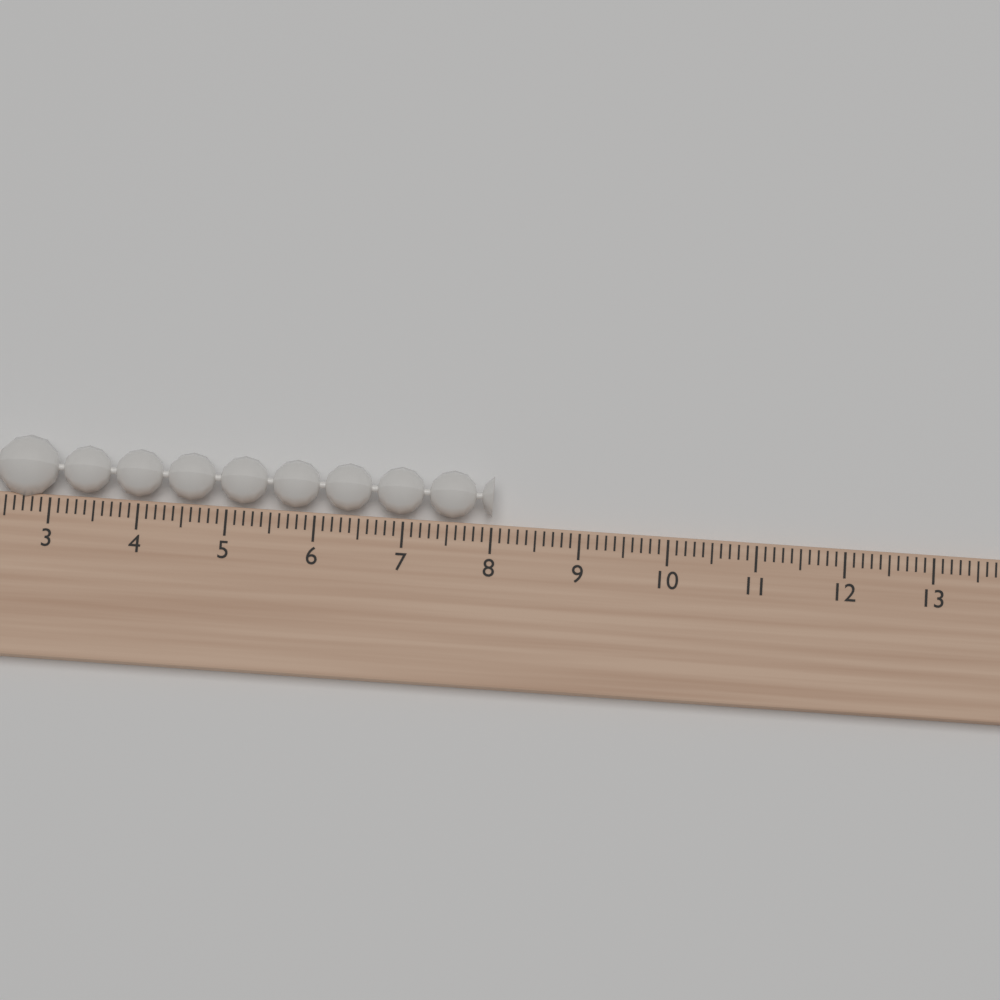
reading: 8.0 (no unit)
